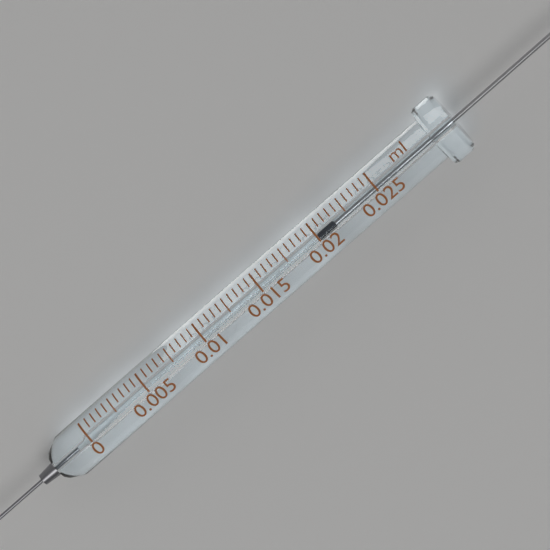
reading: 0.0200 ml
